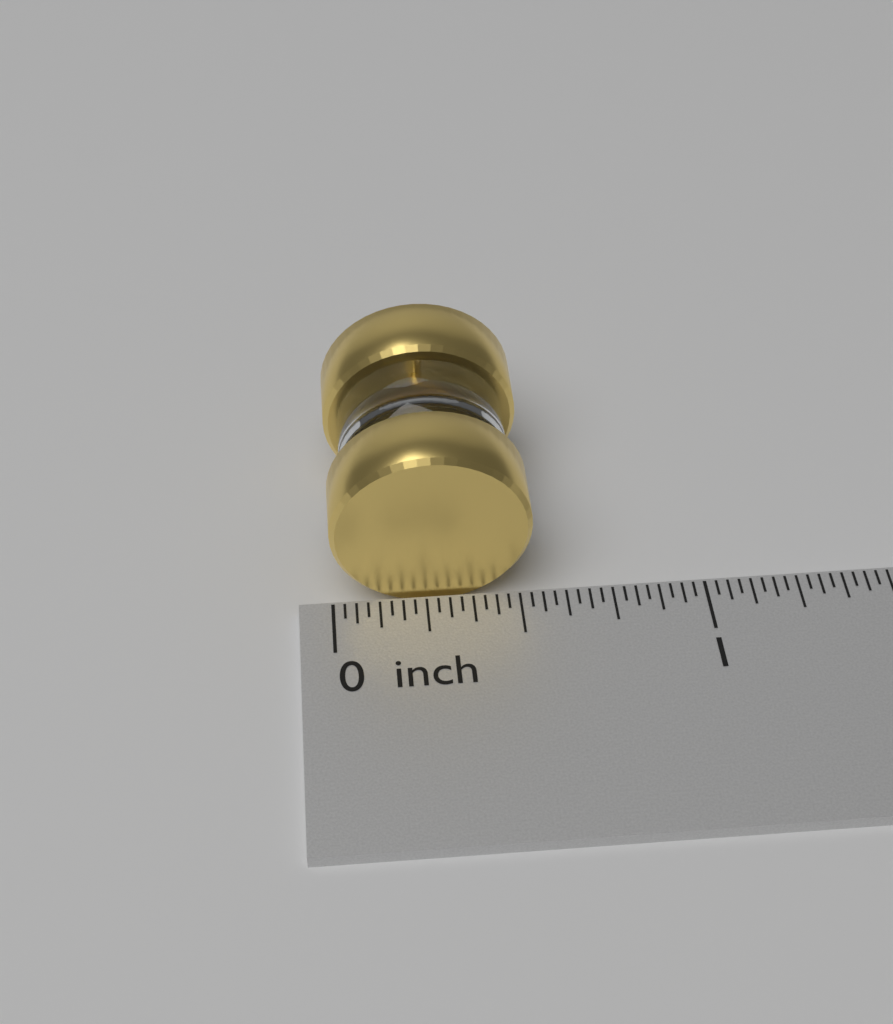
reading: 0.53125 inch
